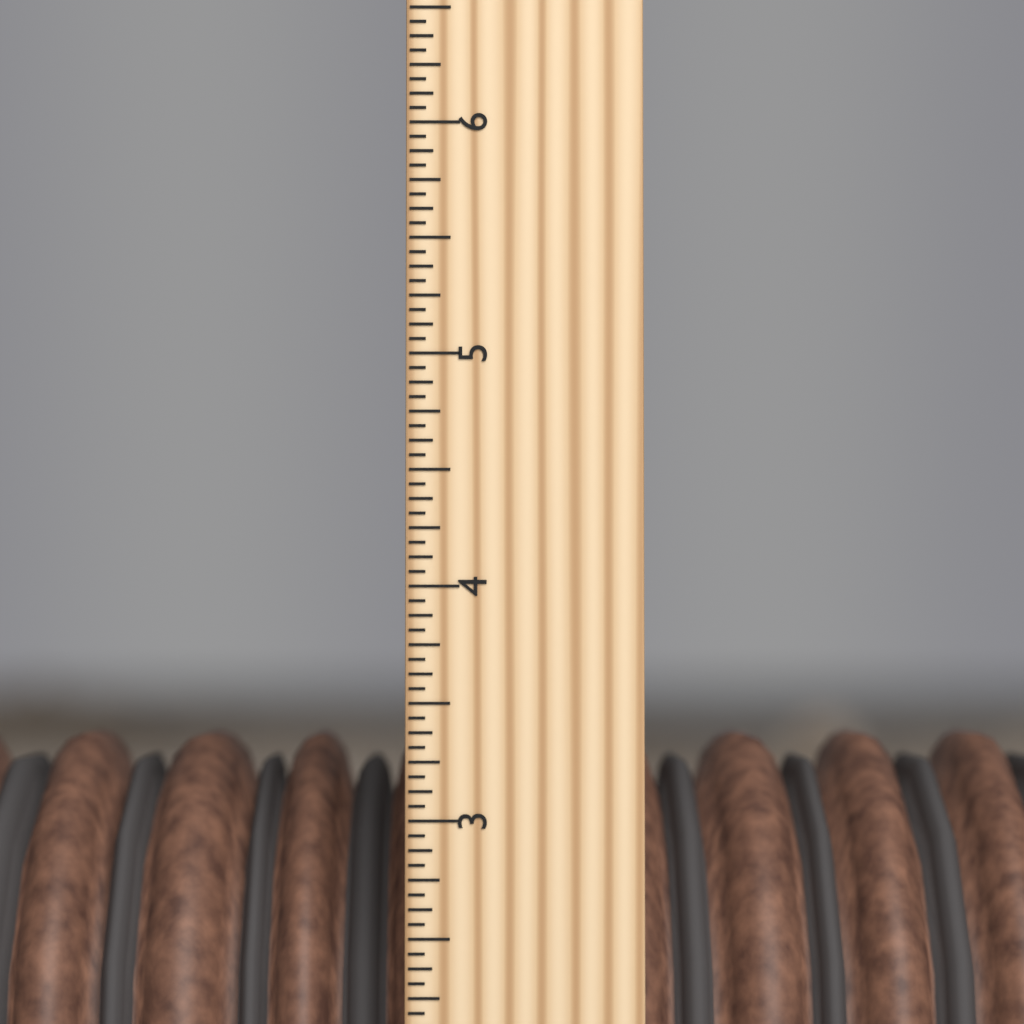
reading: 3.3750 inch
